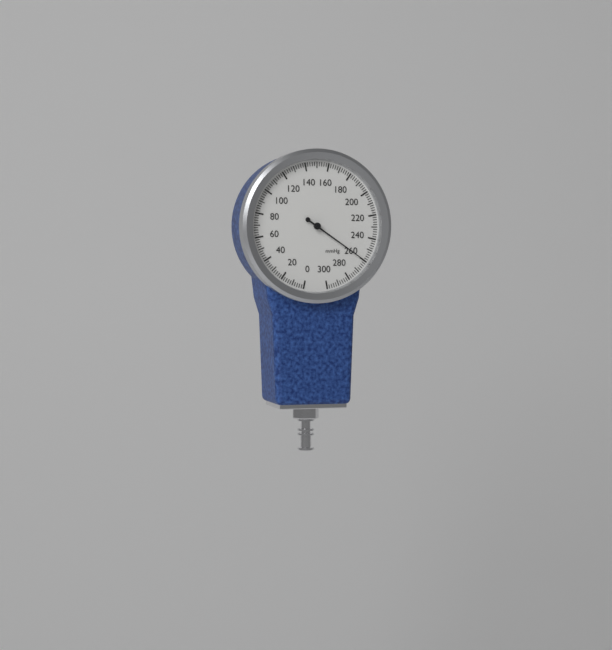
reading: 260 mmHg
